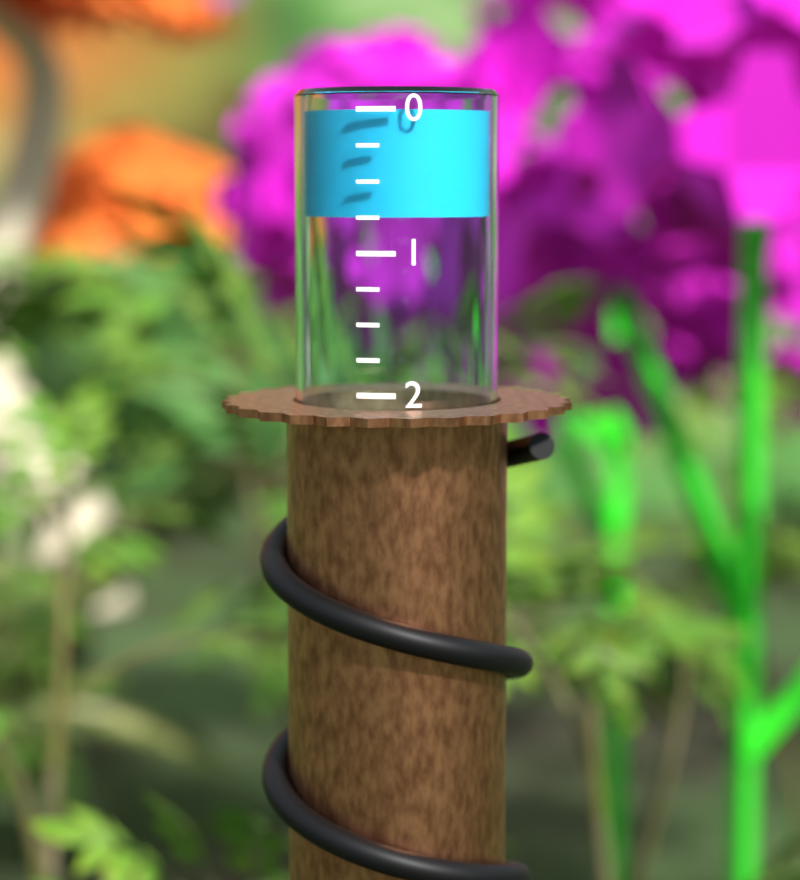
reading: 0.75 (no unit)
